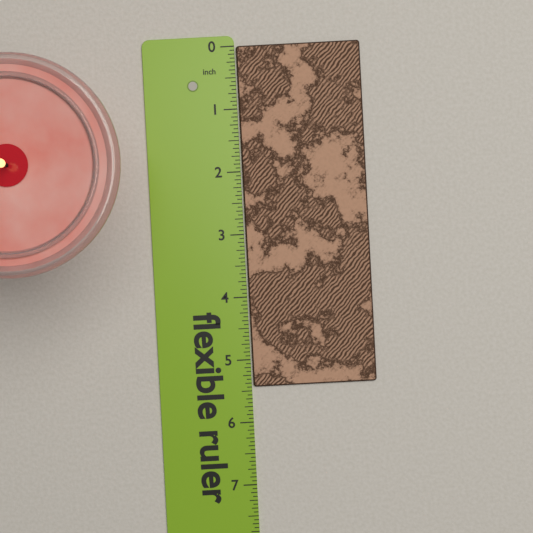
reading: 5.4375 in
